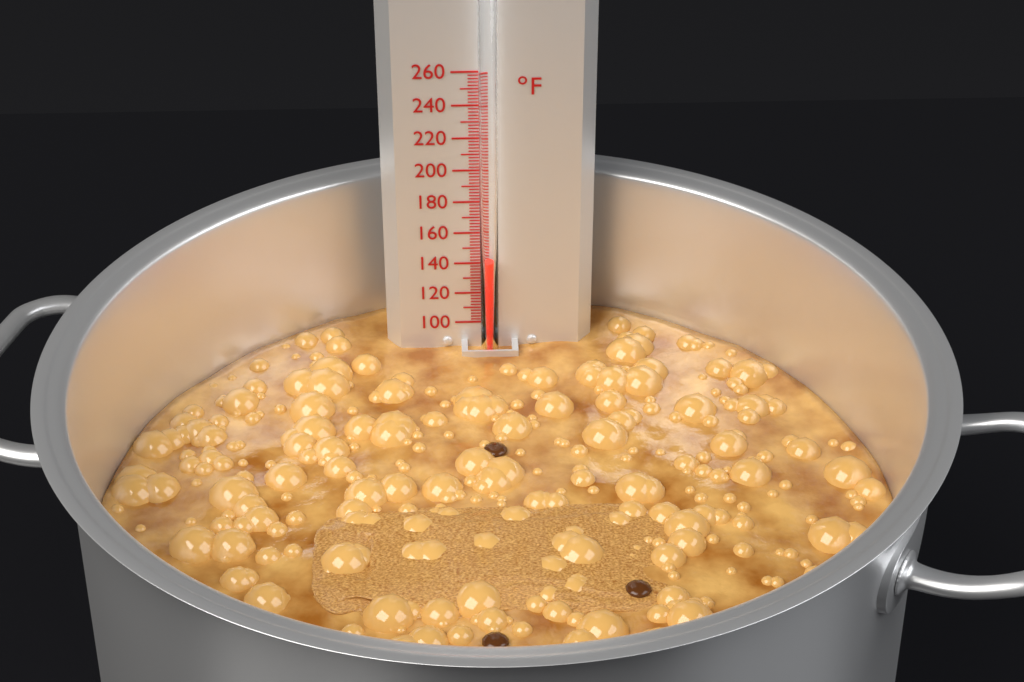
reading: 144 °F
